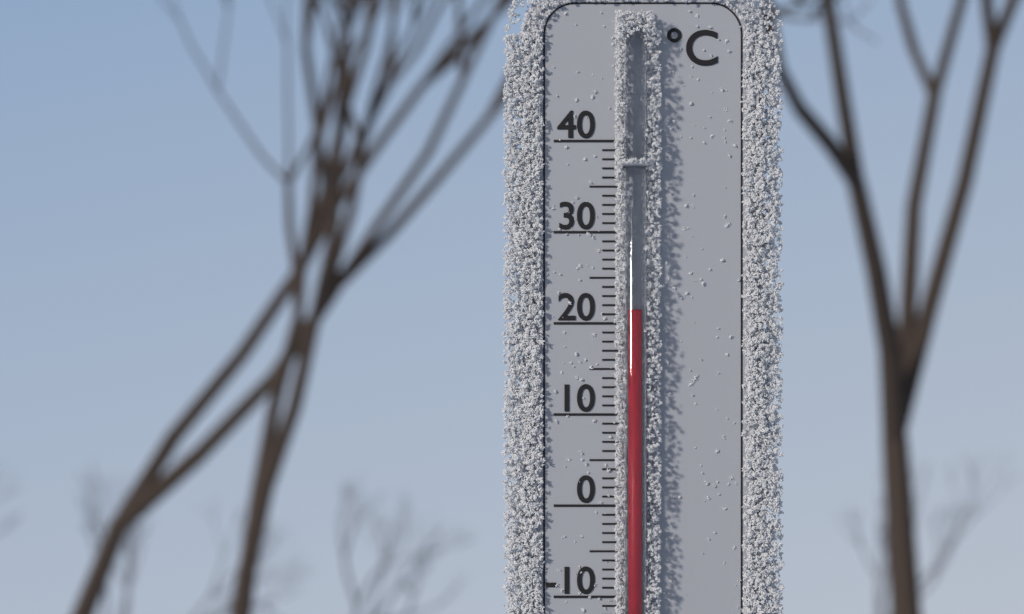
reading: 21.5 °C
